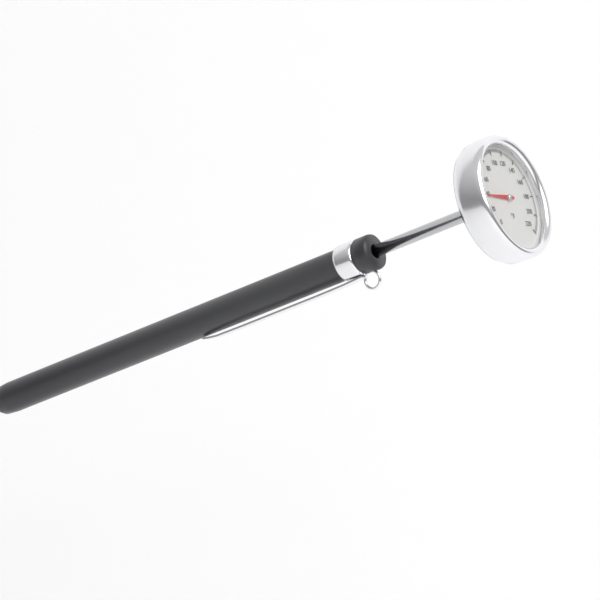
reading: 38 °F
